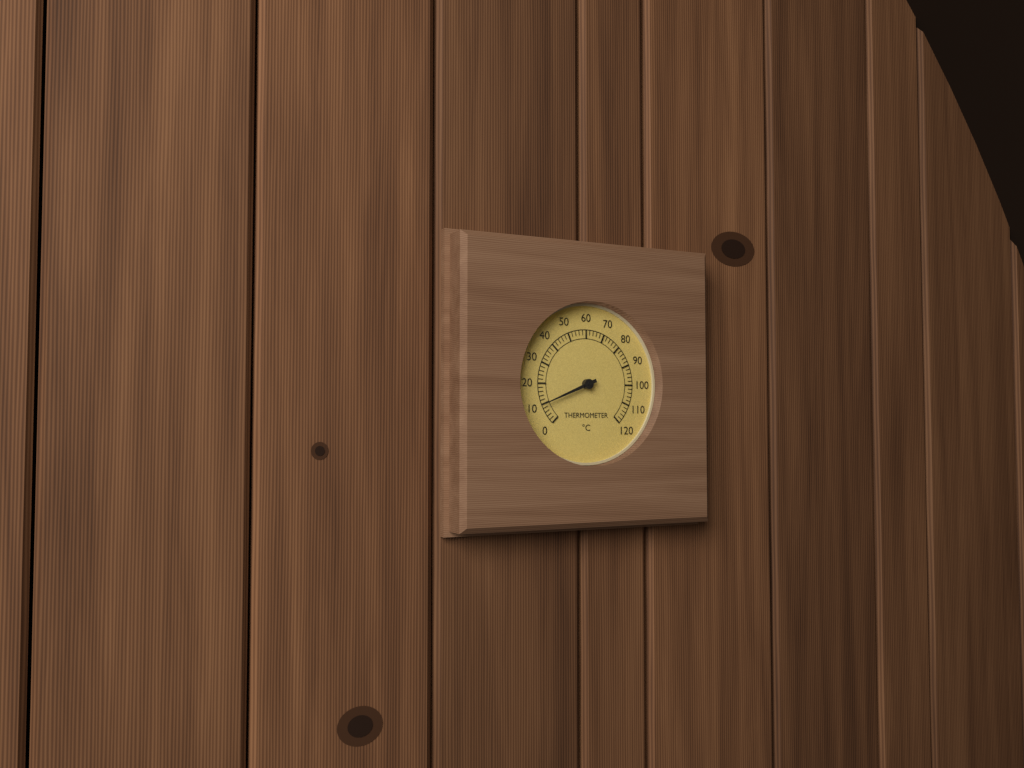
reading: 10 °C
